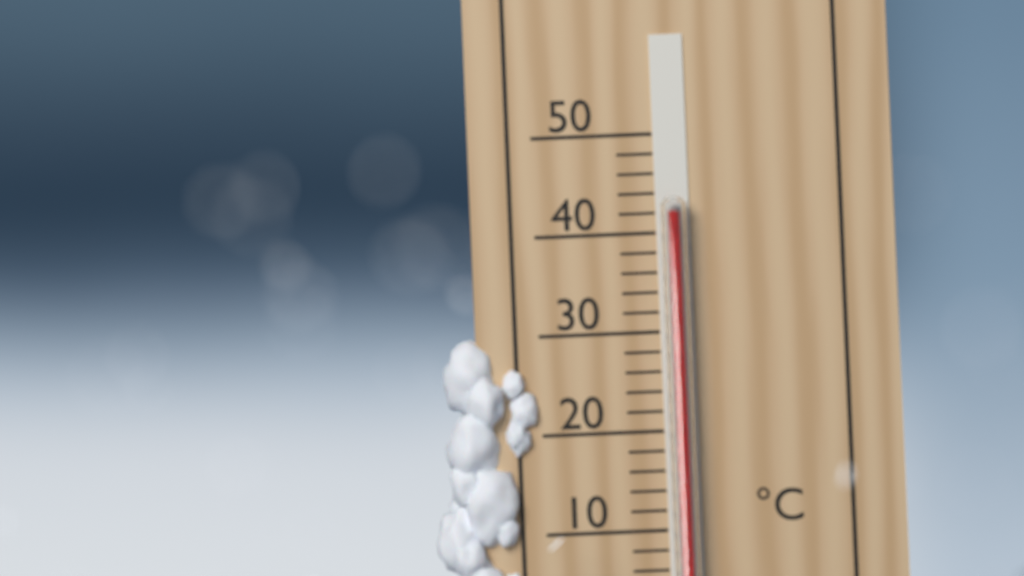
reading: 42 °C
